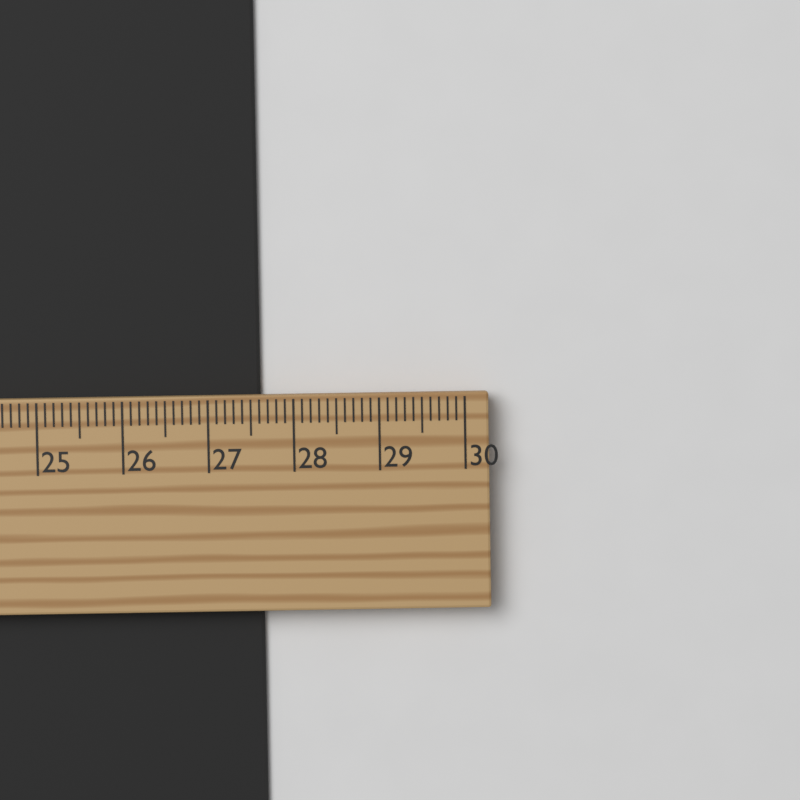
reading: 27.6 cm
